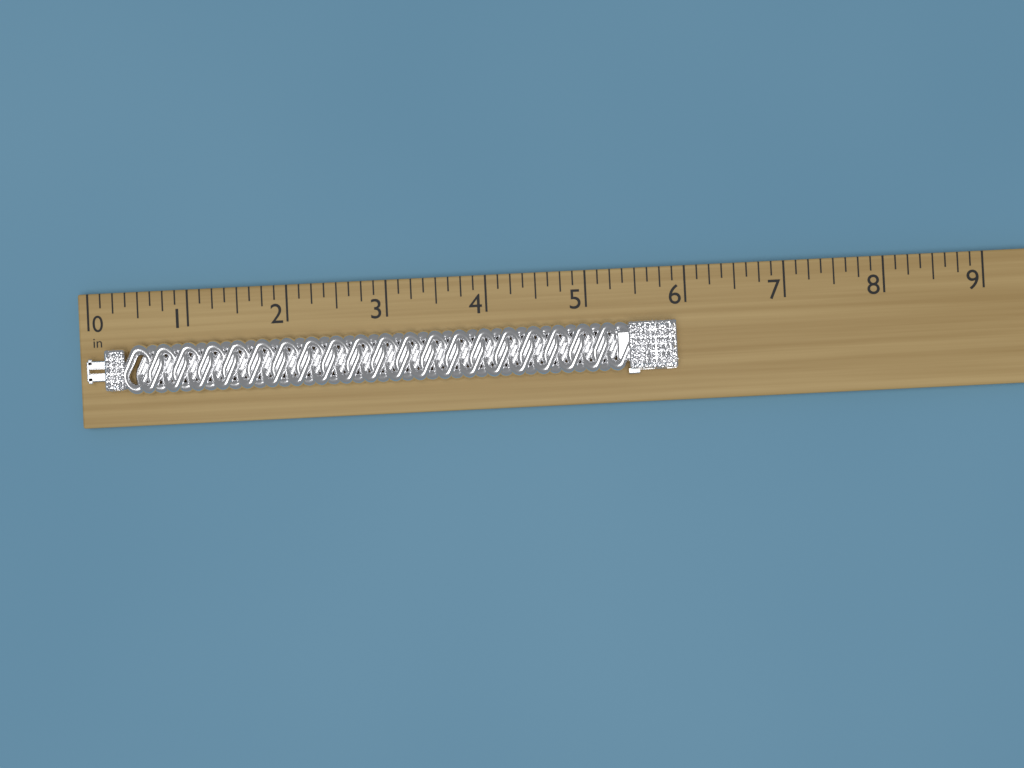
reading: 5.875 in
